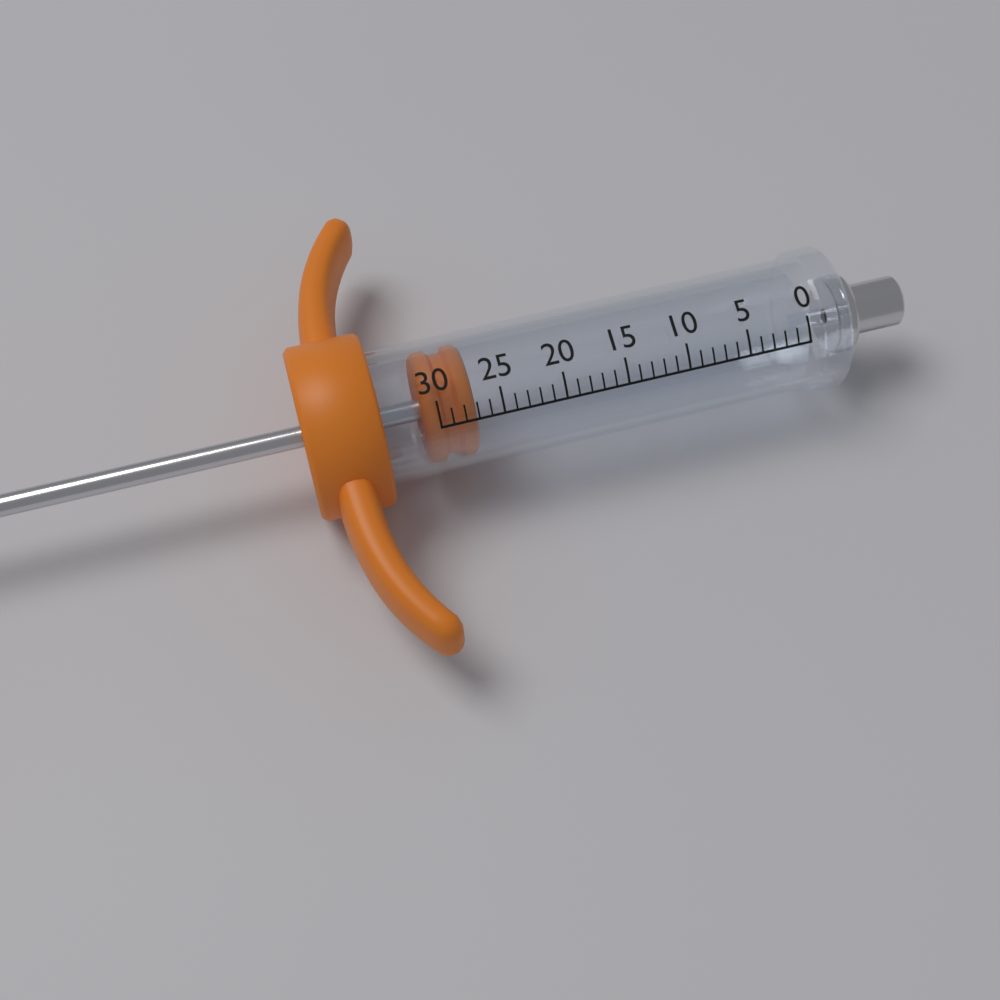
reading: 27 (no unit)
